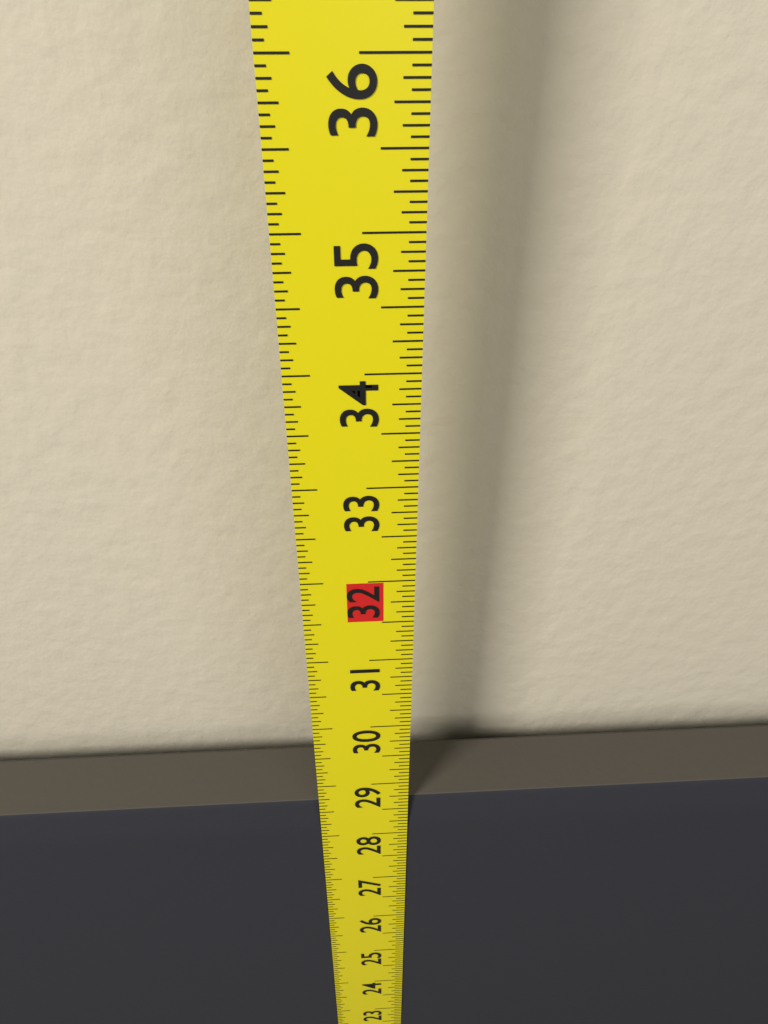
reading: 28.6250 in
